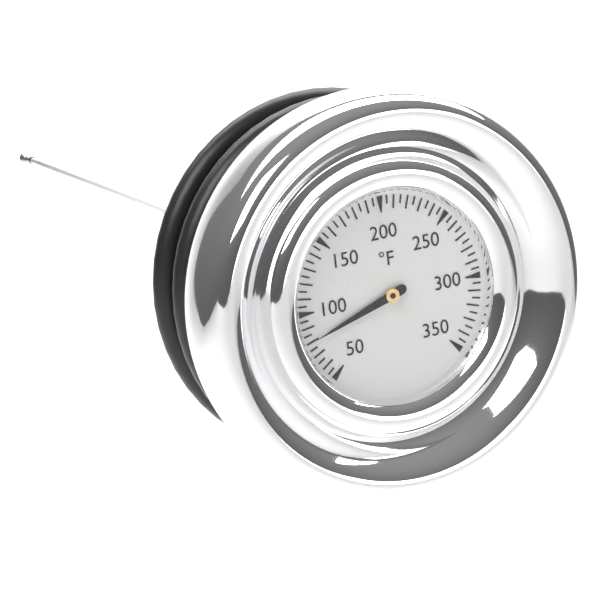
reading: 80 °F
